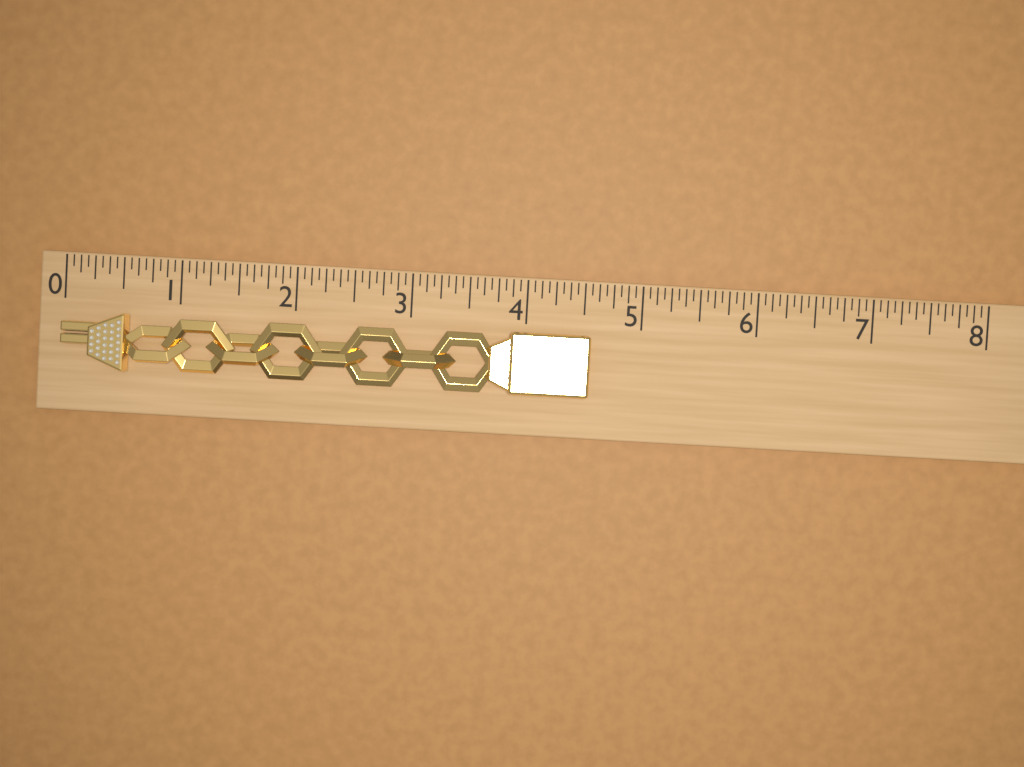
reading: 4.5625 (no unit)
